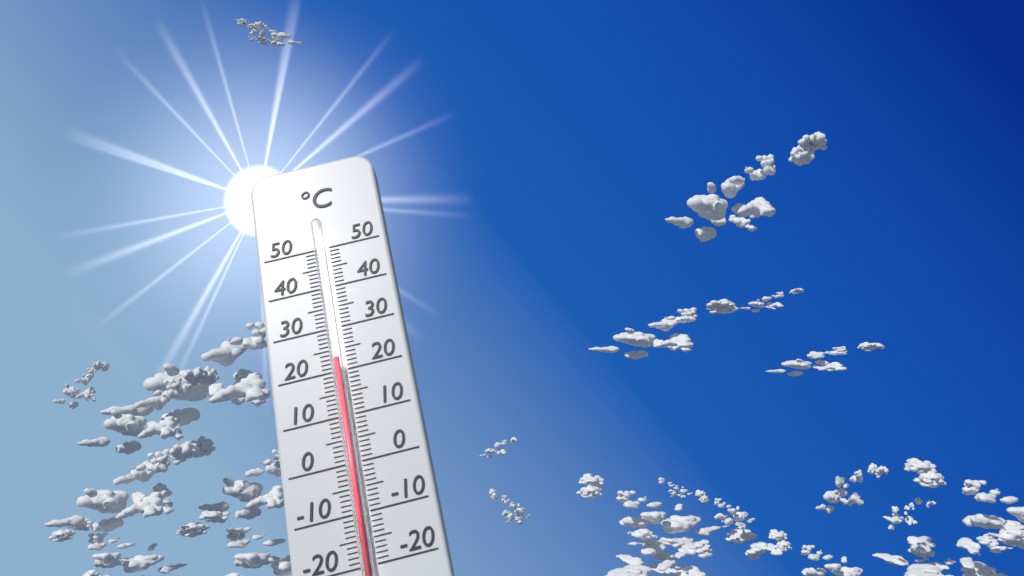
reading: 22 °C
